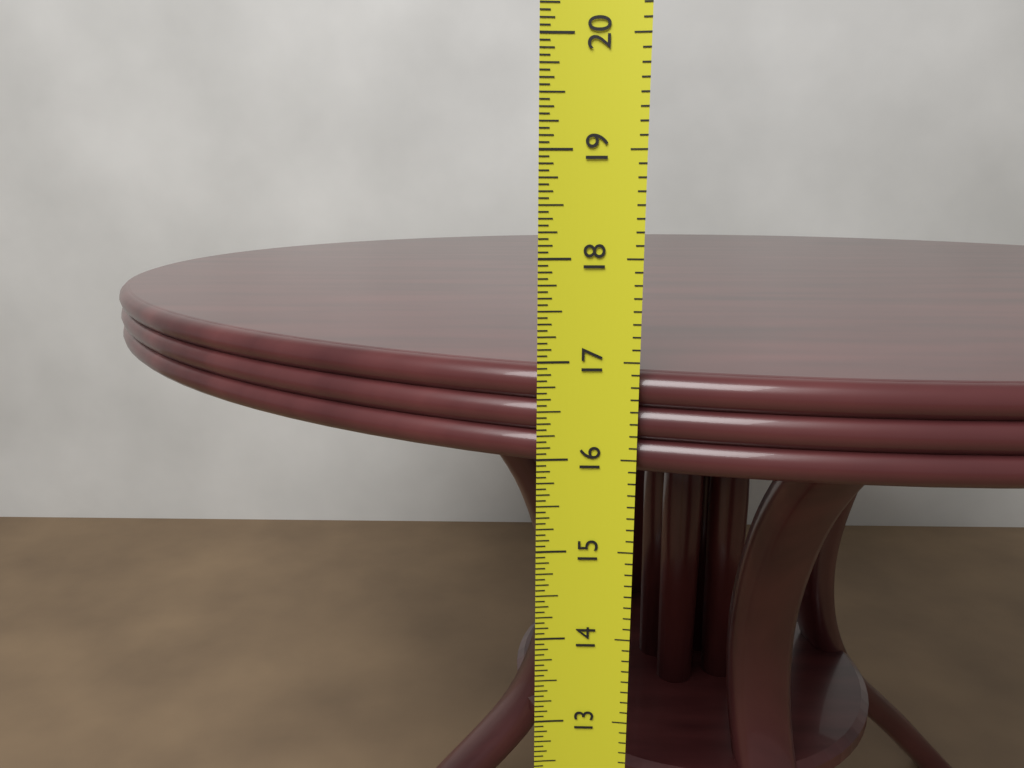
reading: 16.8750 in
